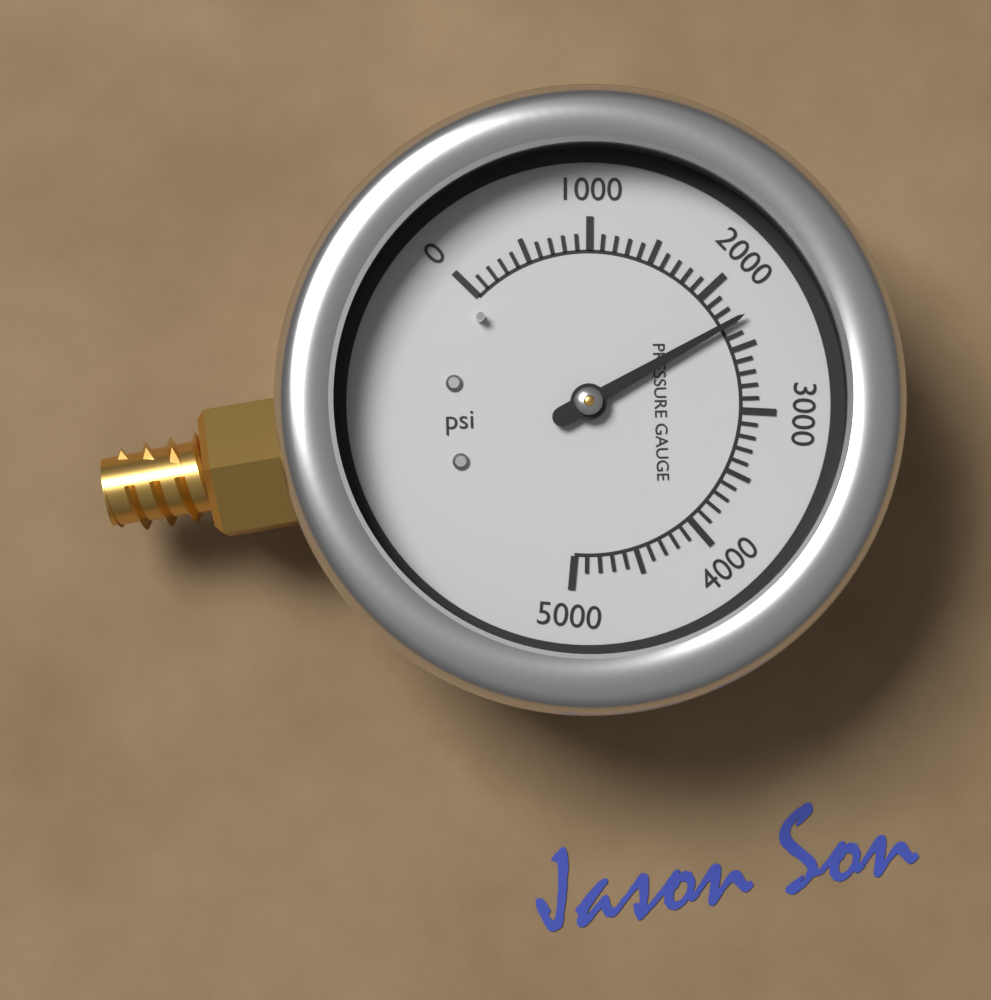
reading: 2300 psi
